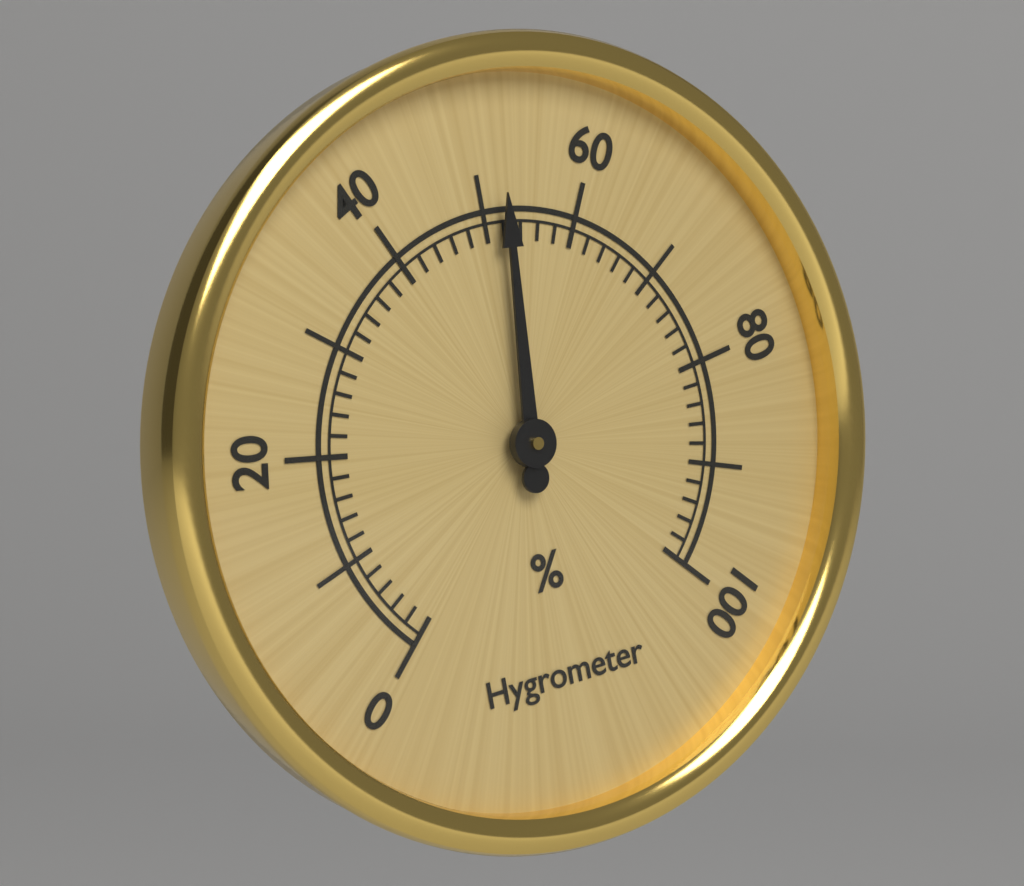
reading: 52 %
